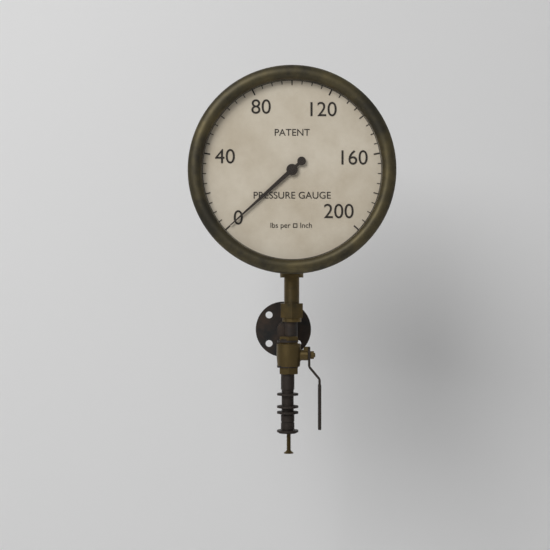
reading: 0 psi
